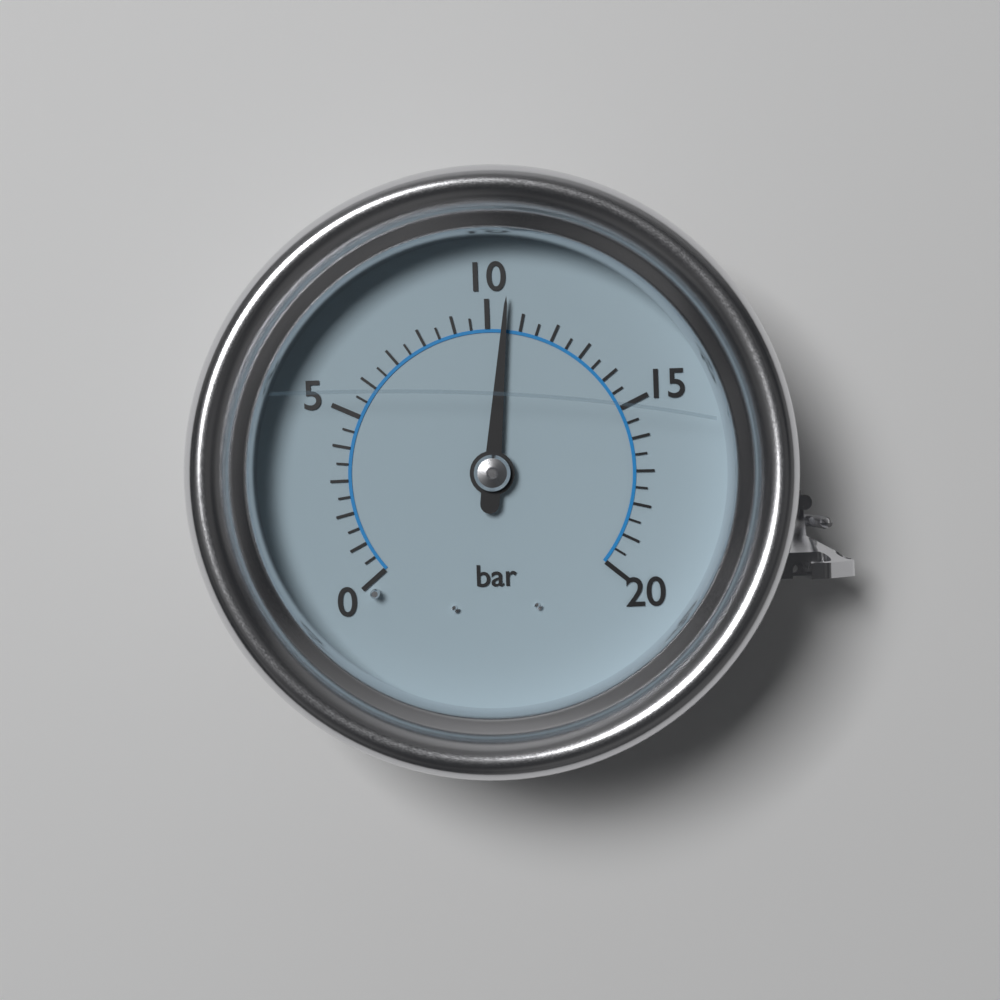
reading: 10.5 bar
